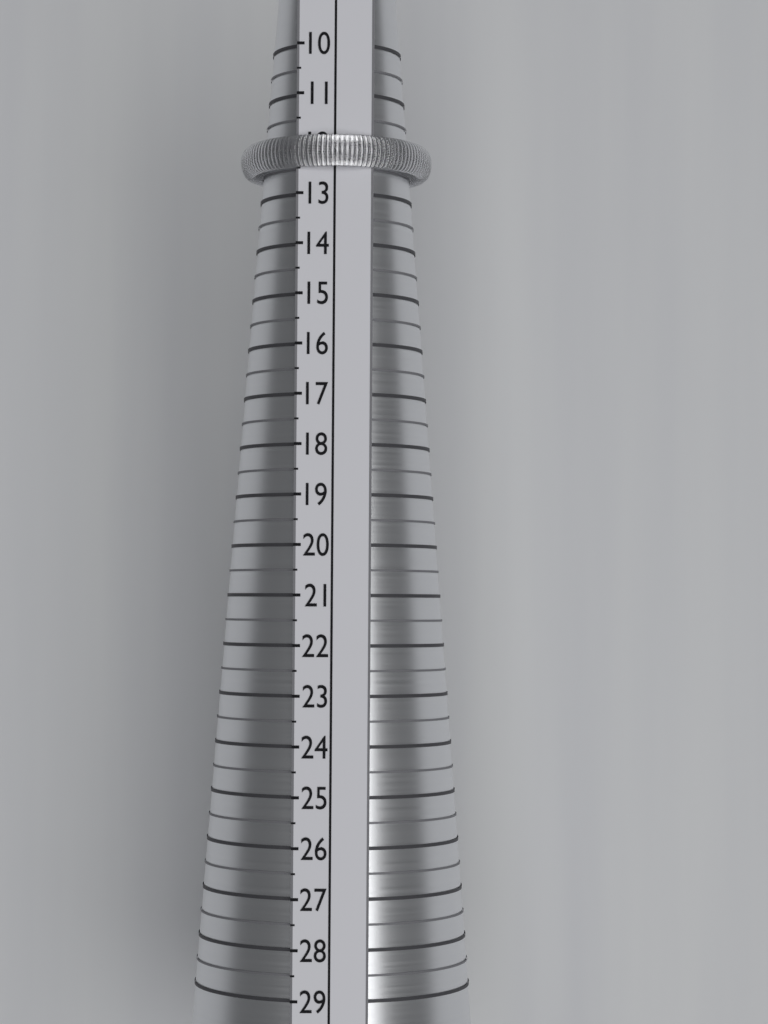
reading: 12.5 (no unit)
